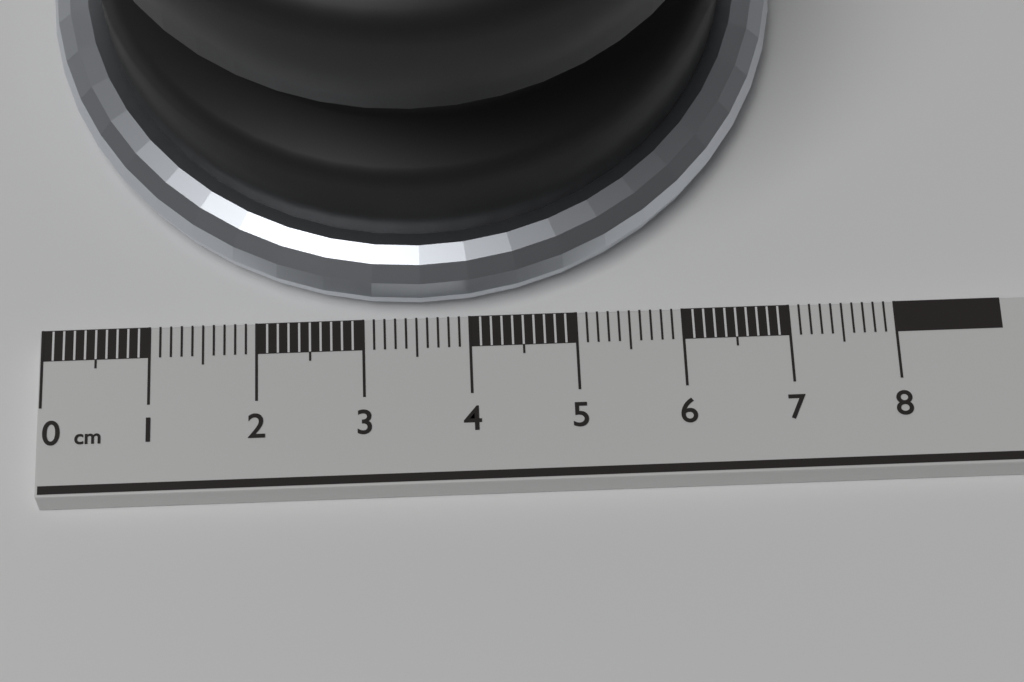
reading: 7.1 cm
